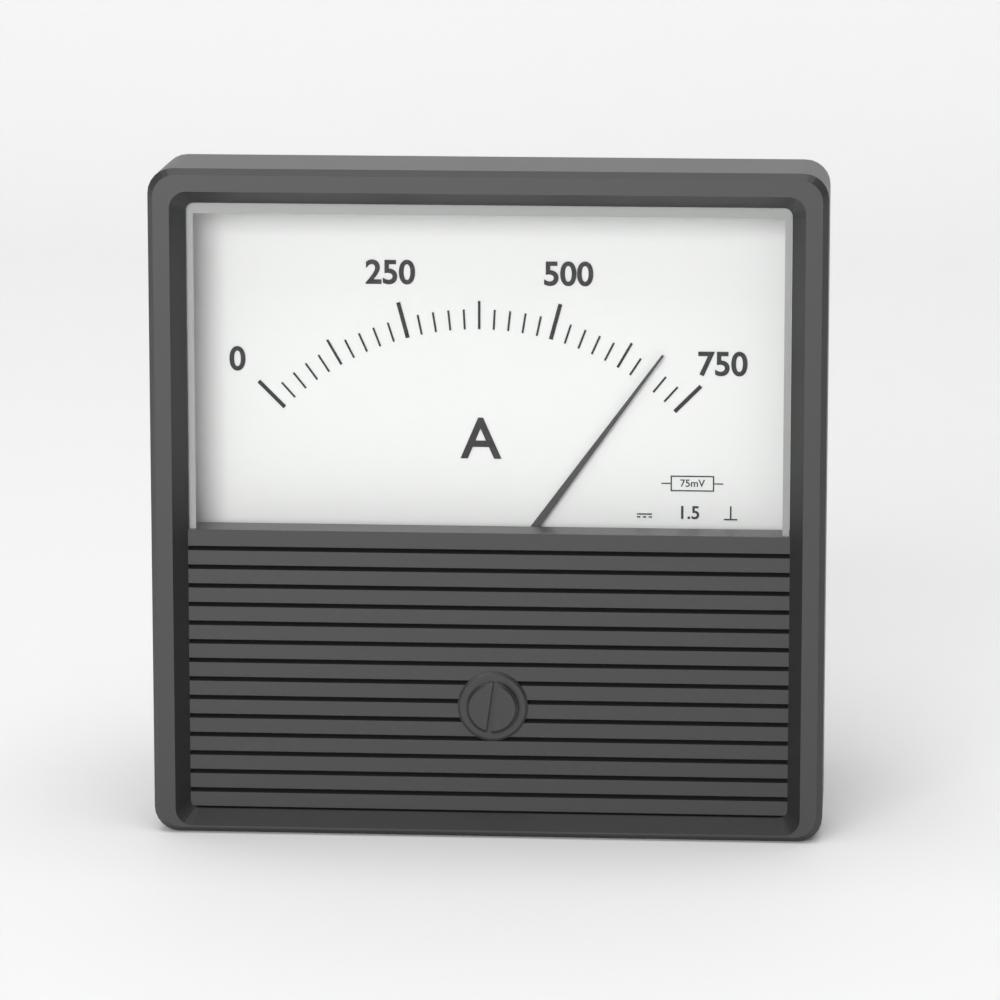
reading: 675 A
